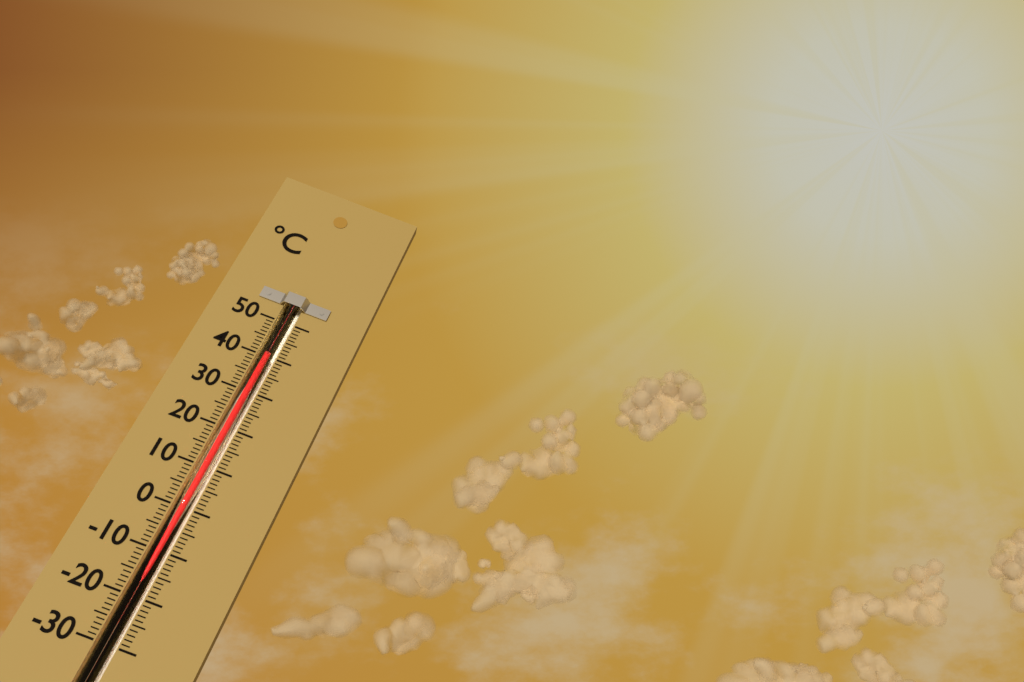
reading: 40 °C
